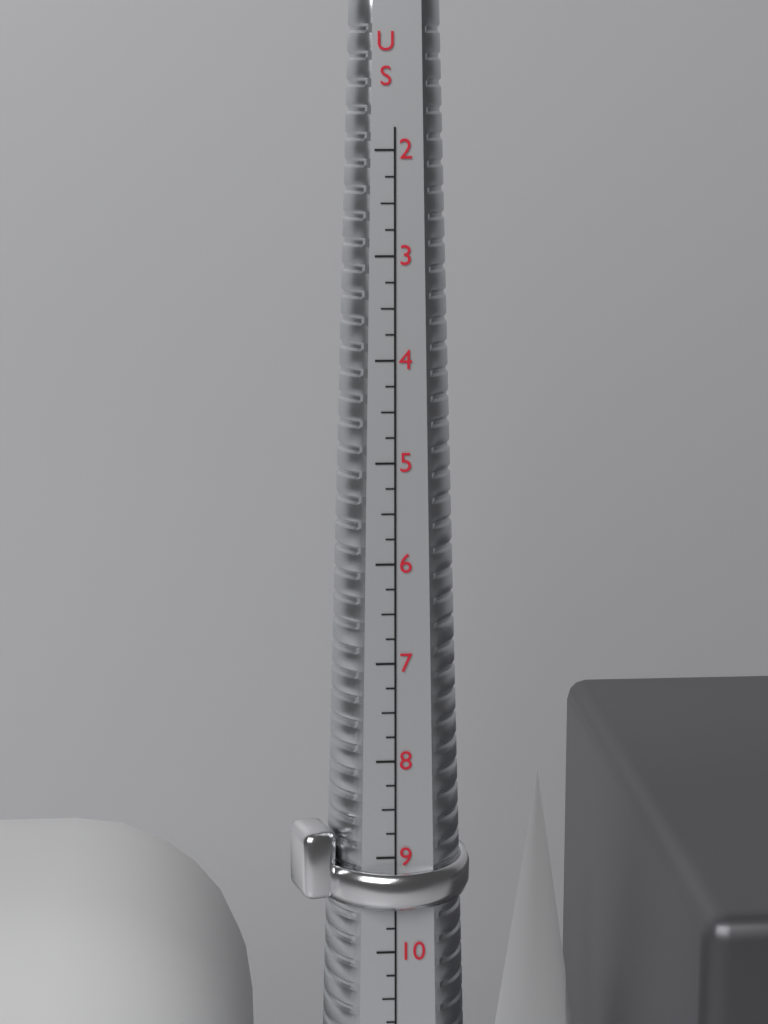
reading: 9.50 US
